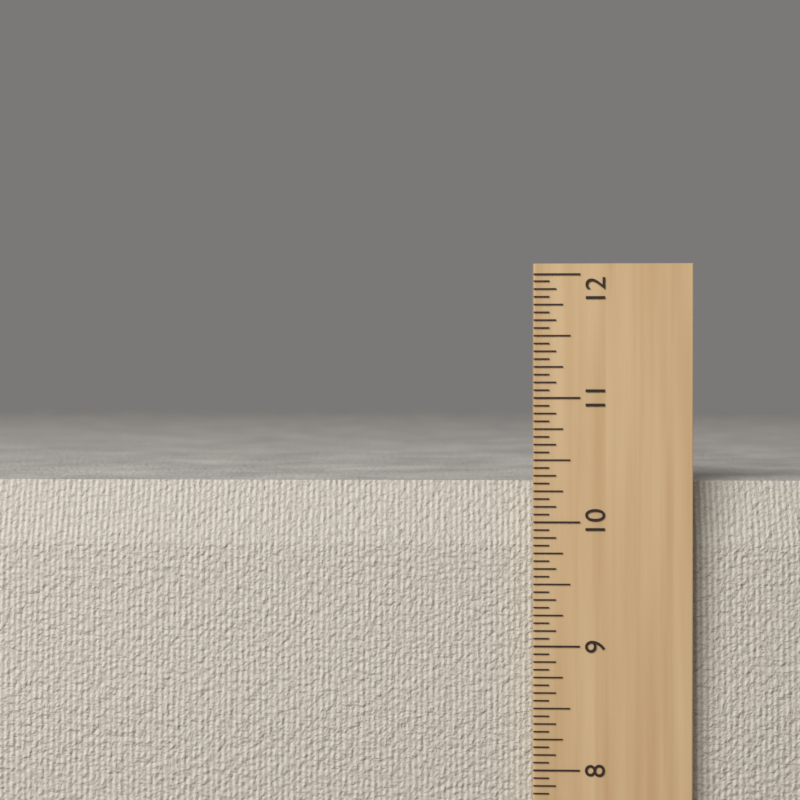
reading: 10.3125 in
